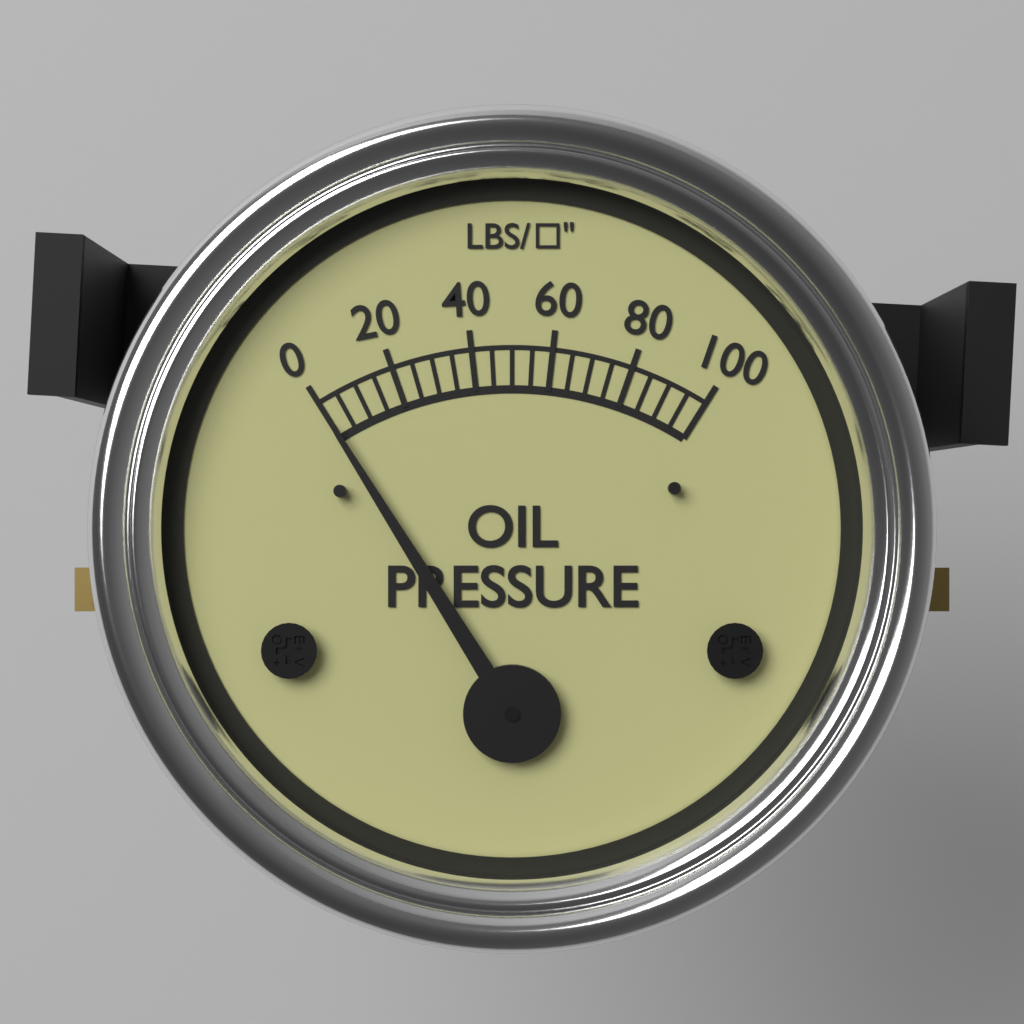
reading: 0 psi
